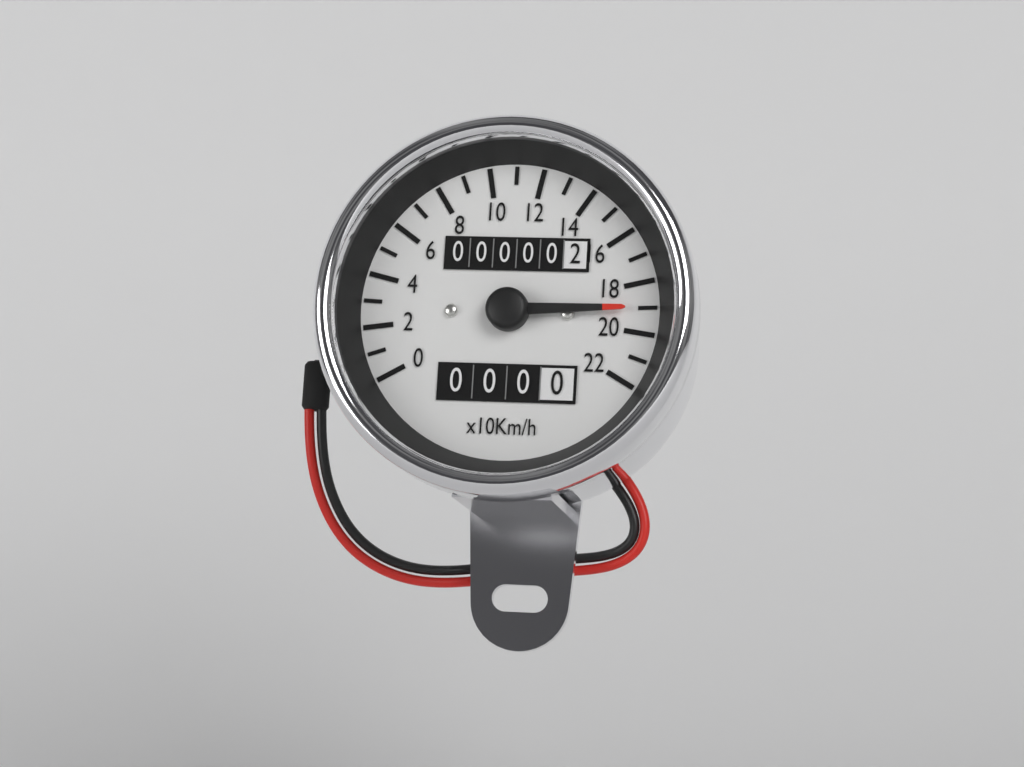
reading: 190 km/h
